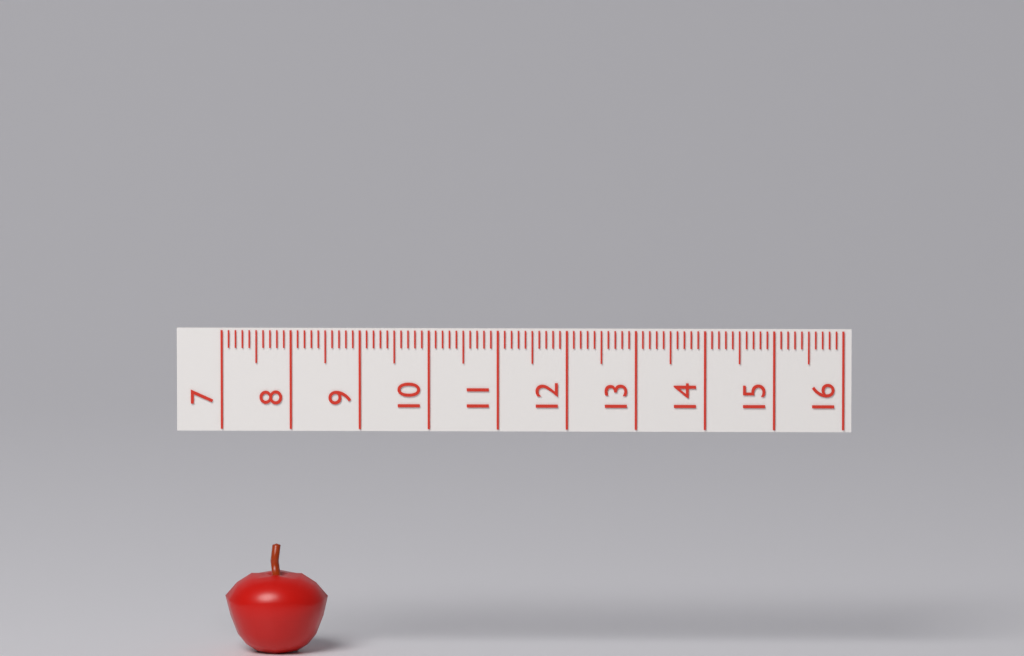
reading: 8.5 (no unit)
